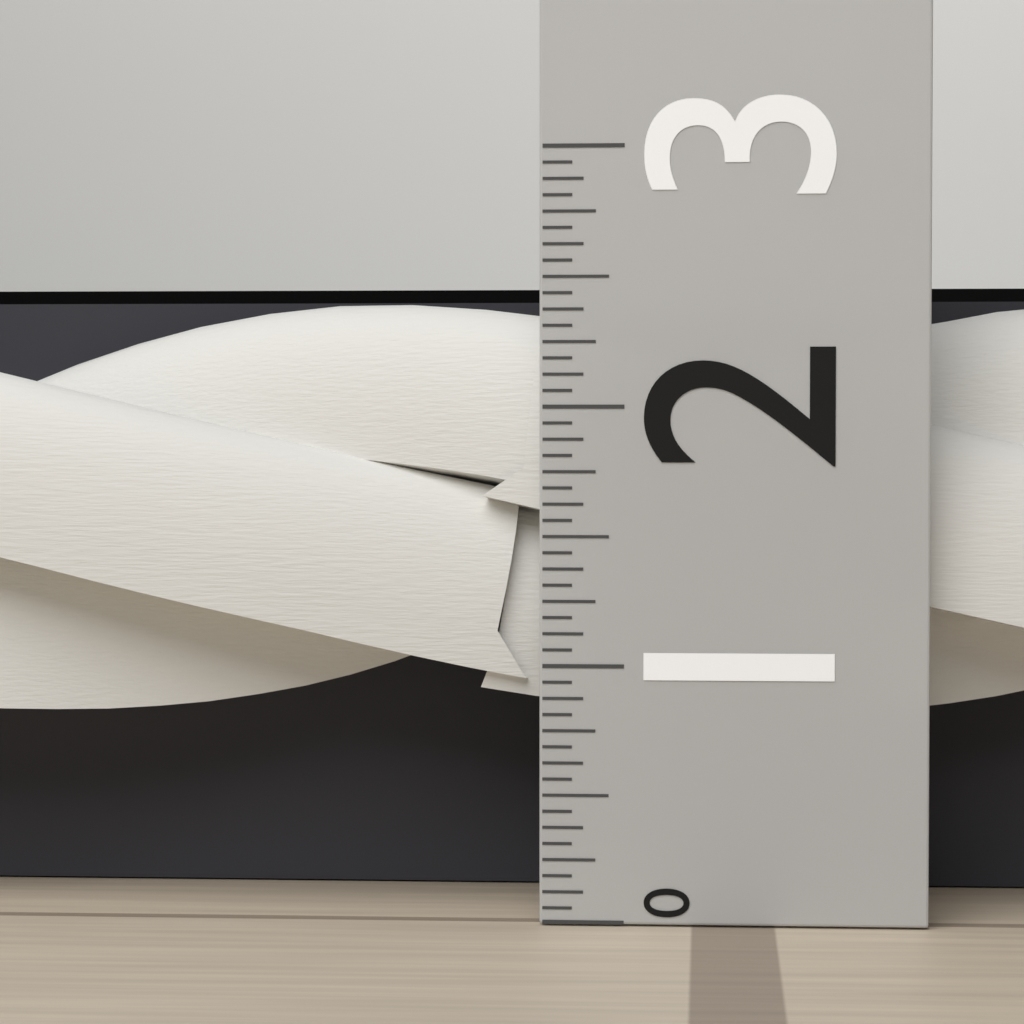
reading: 2.4375 (no unit)
